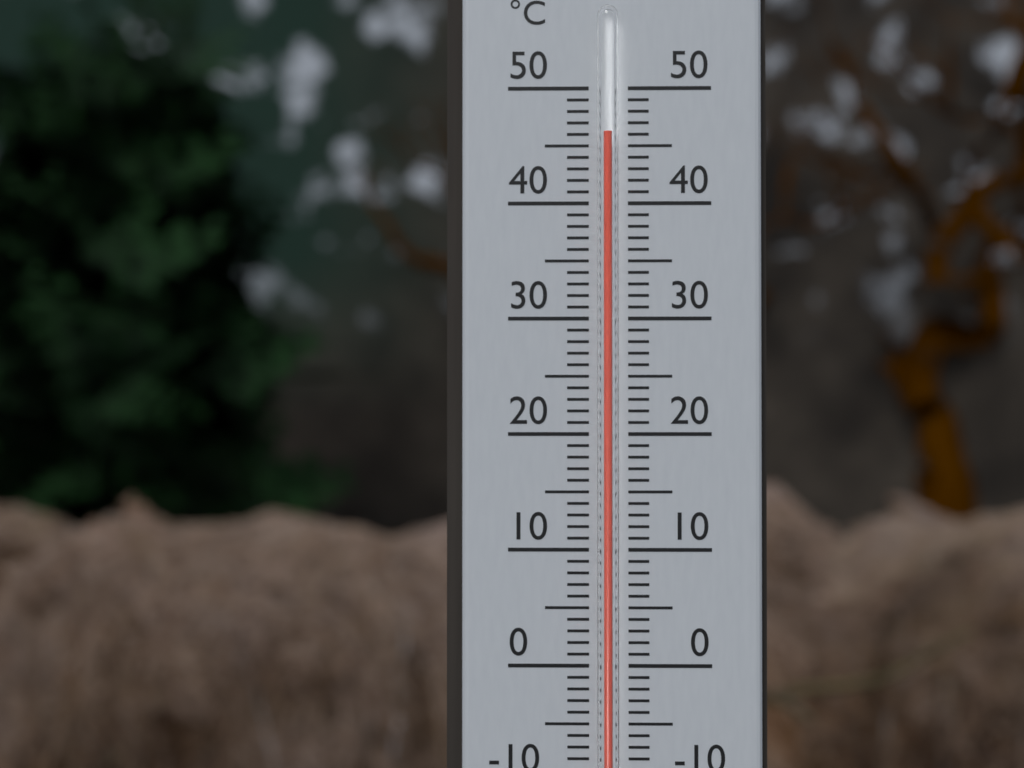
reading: 46 °C
